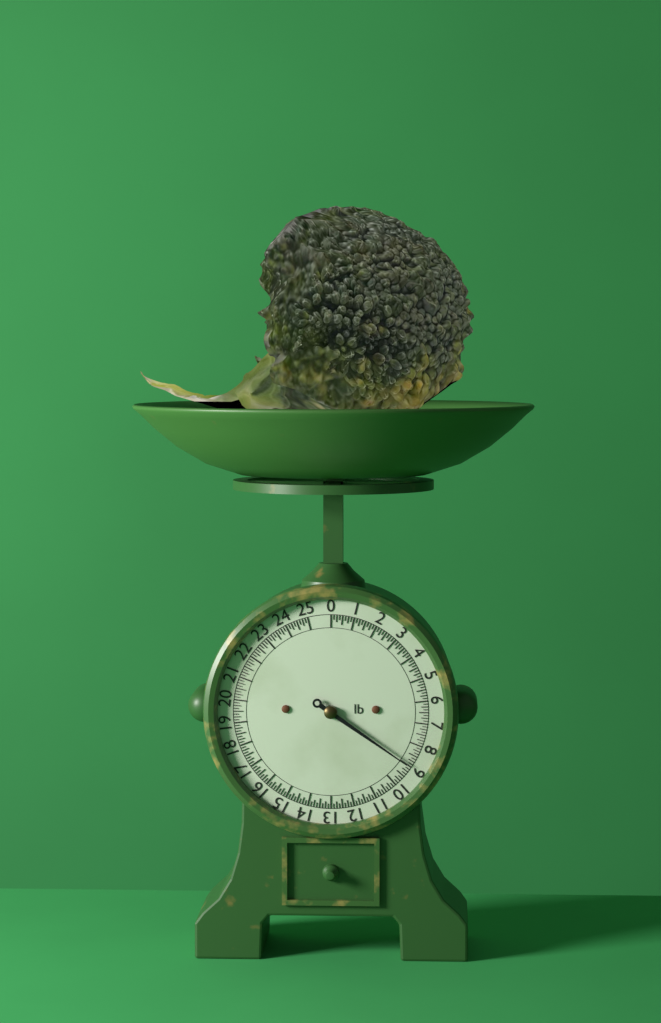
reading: 9.000 lb
